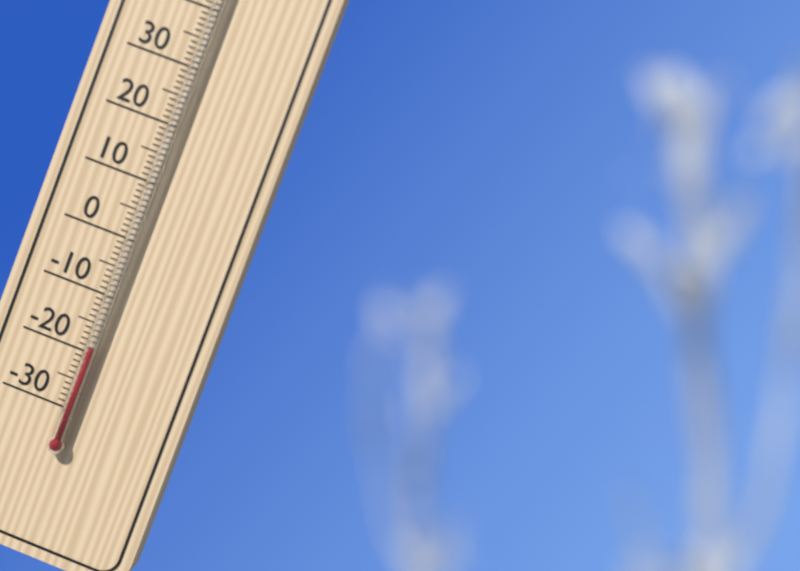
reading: -19 °C
